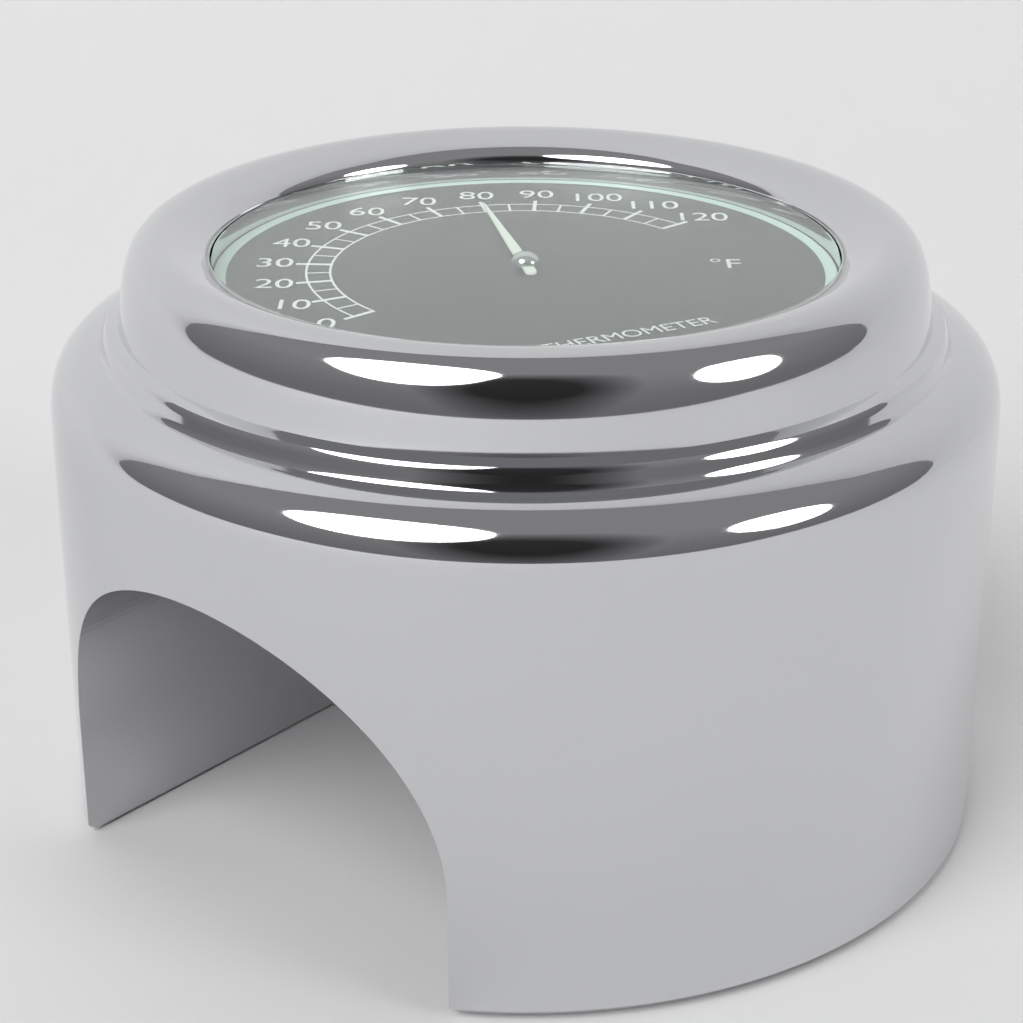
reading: 80 °F
